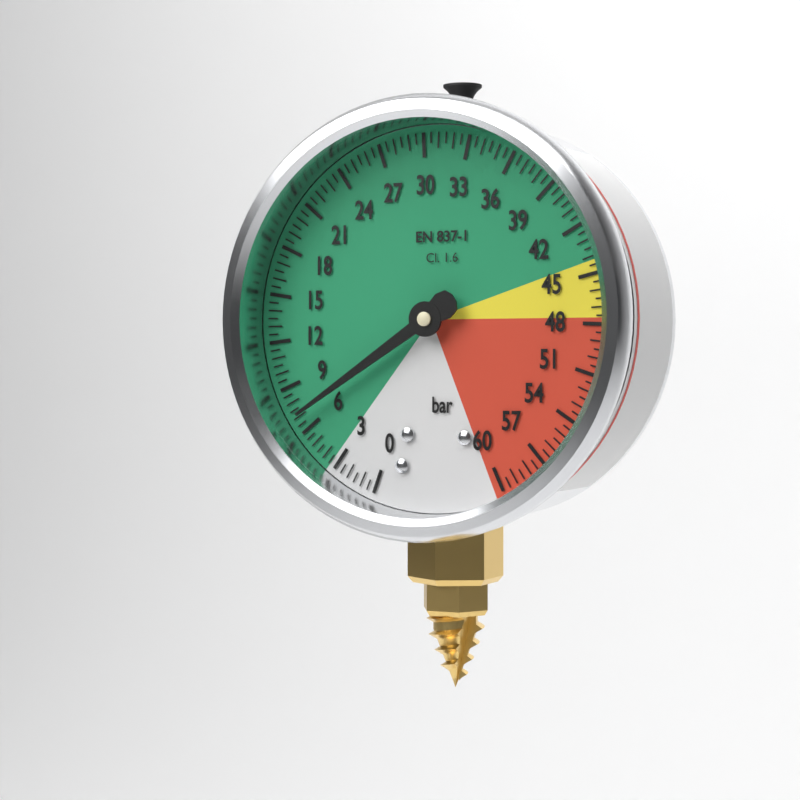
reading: 7.0 bar
